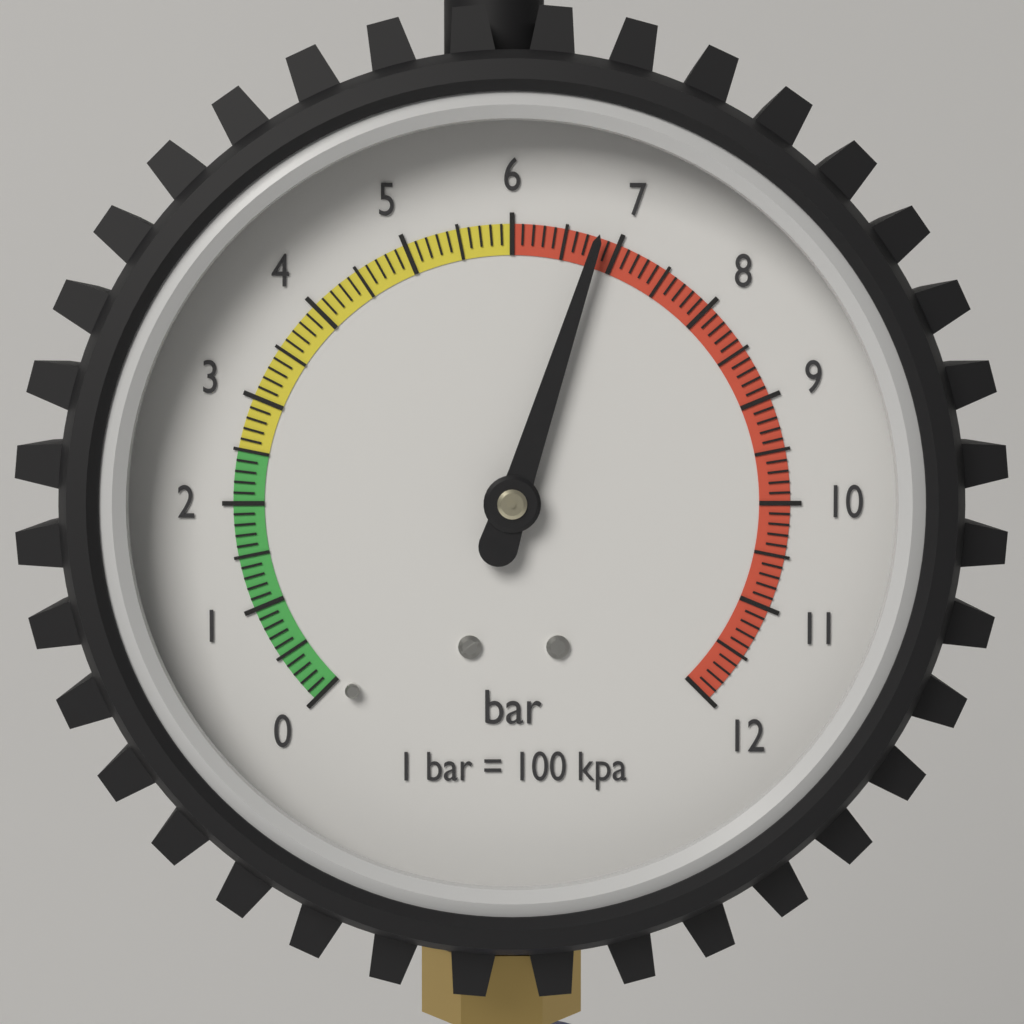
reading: 6.8 bar
